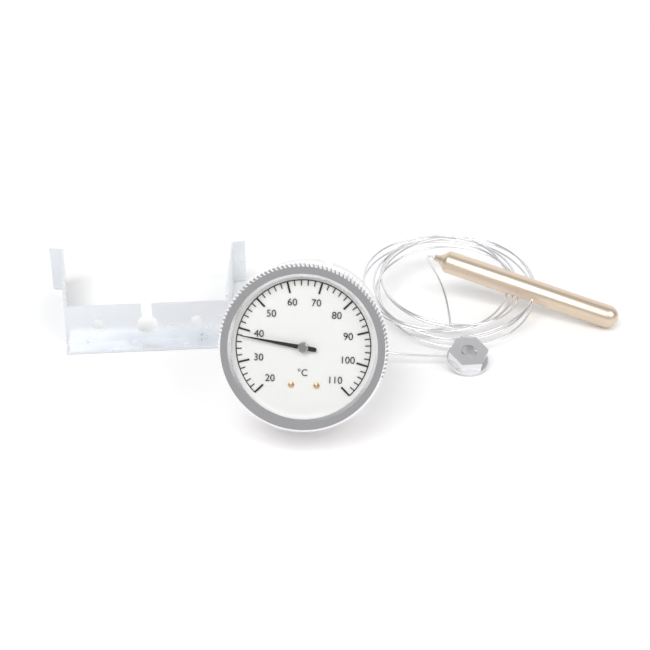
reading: 38 °C
